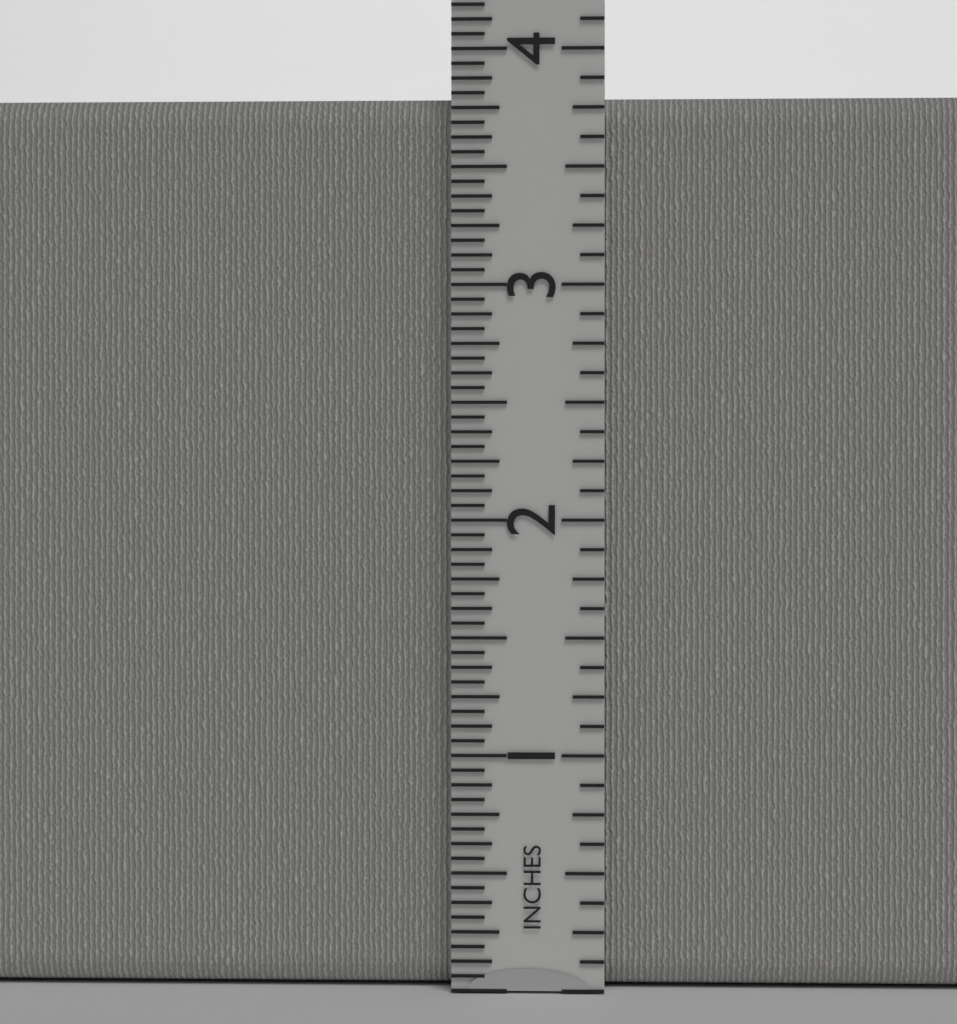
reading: 3.8125 in
